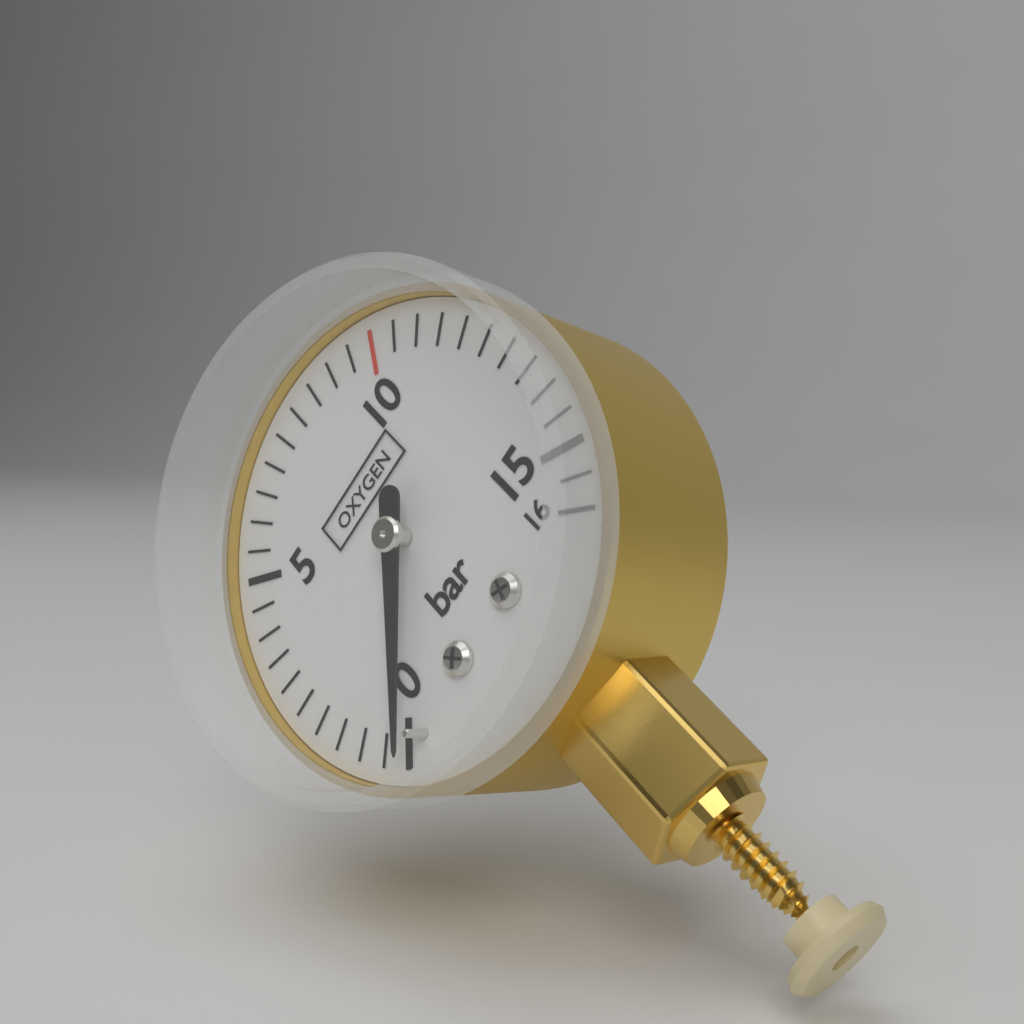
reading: 0.0 bar
